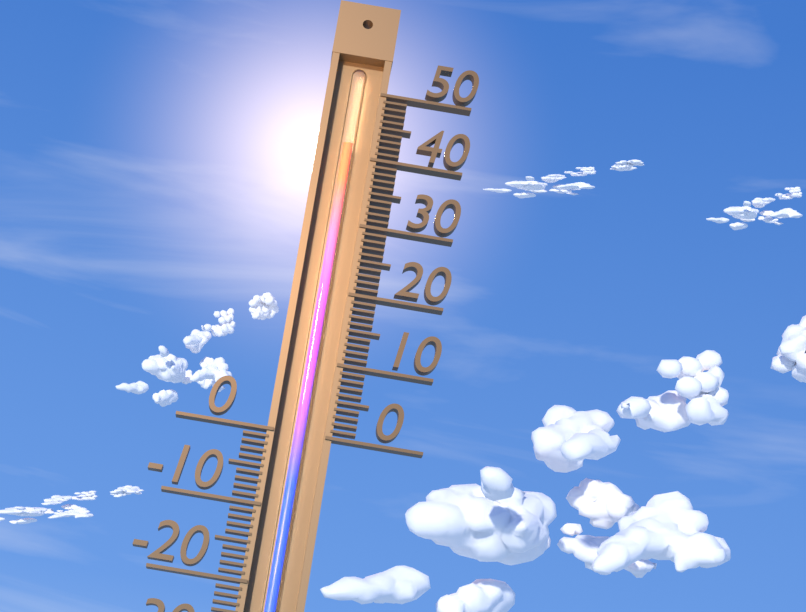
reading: 42 (no unit)
